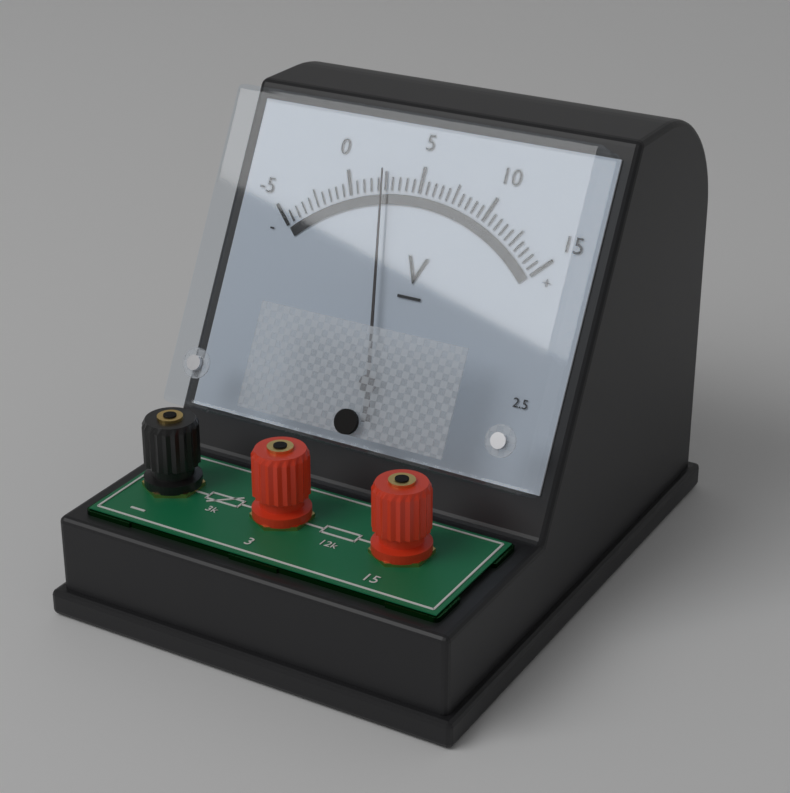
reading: 2.5 V
